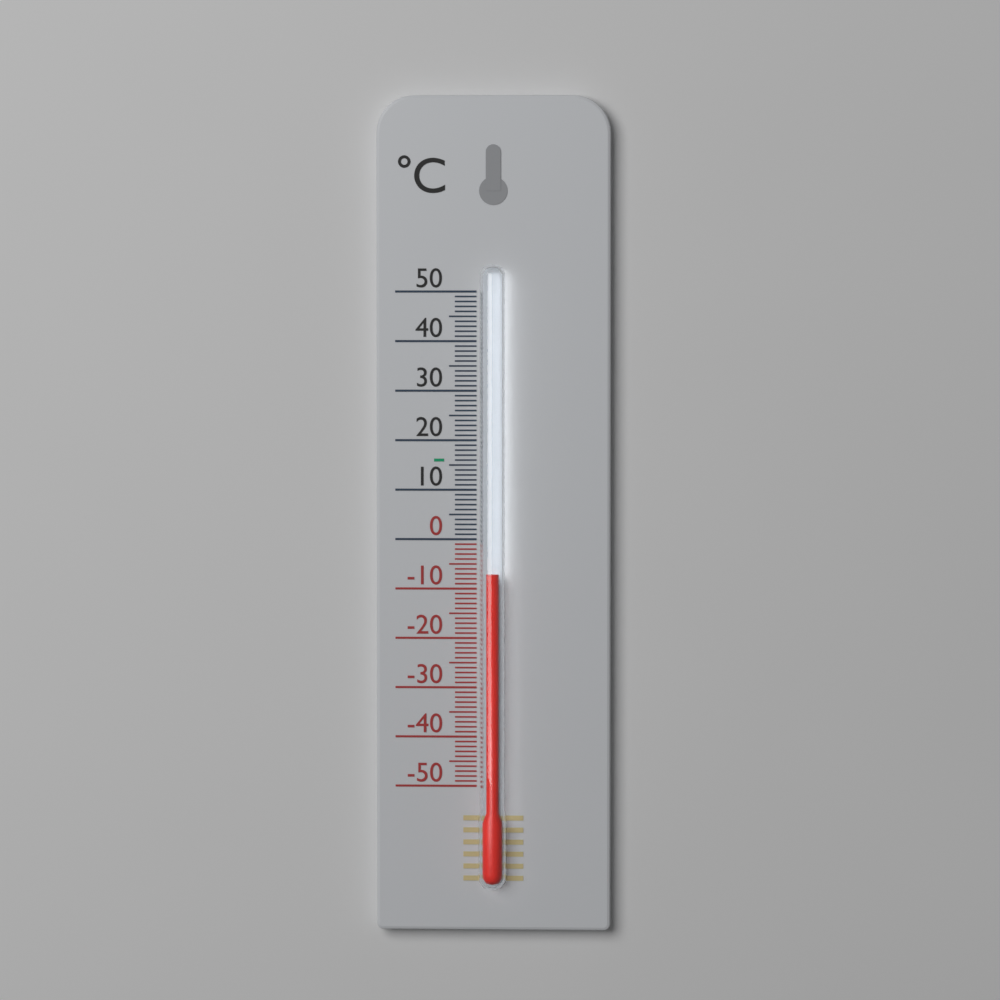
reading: -7 °C
